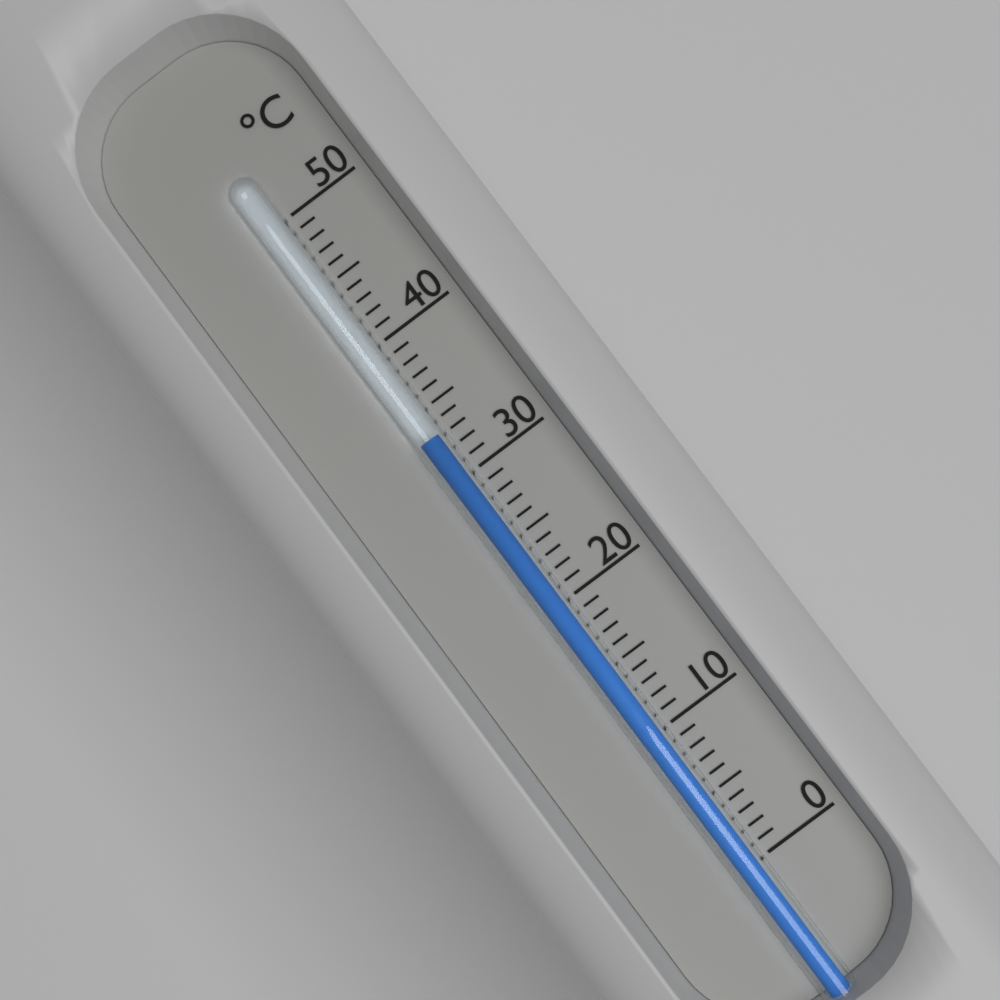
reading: 33 °C
